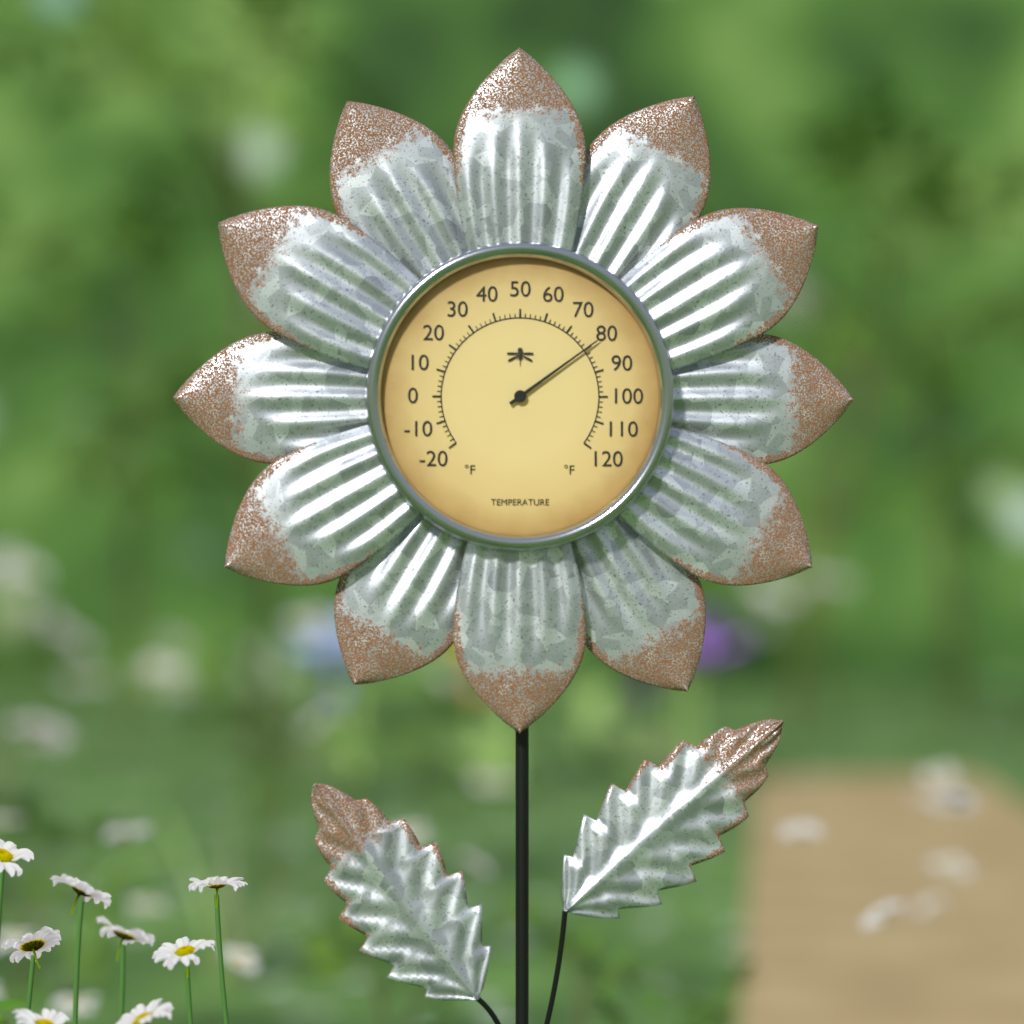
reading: 80 °F
